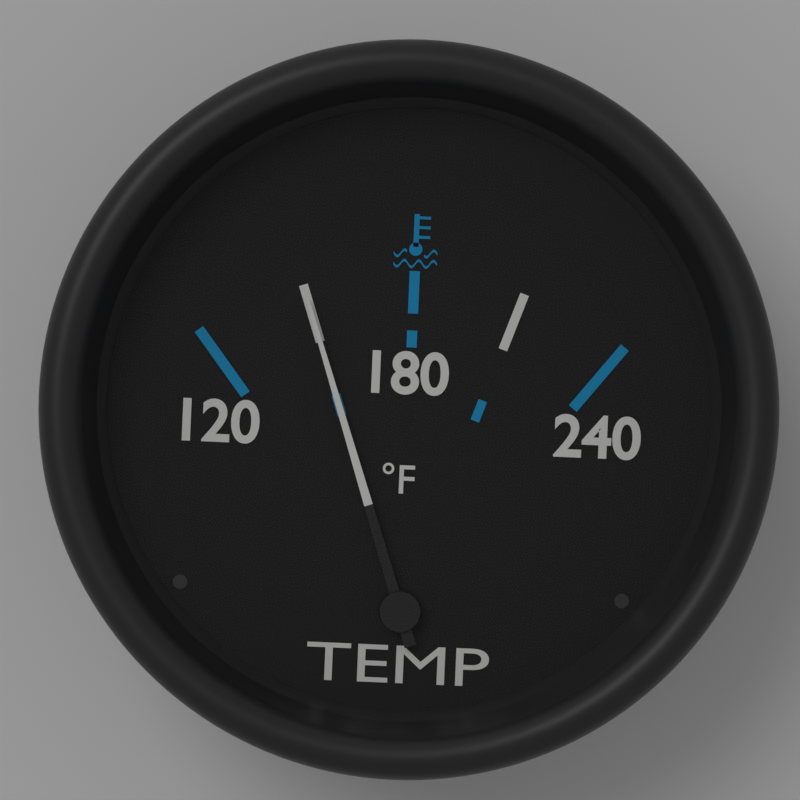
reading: 150 °F
